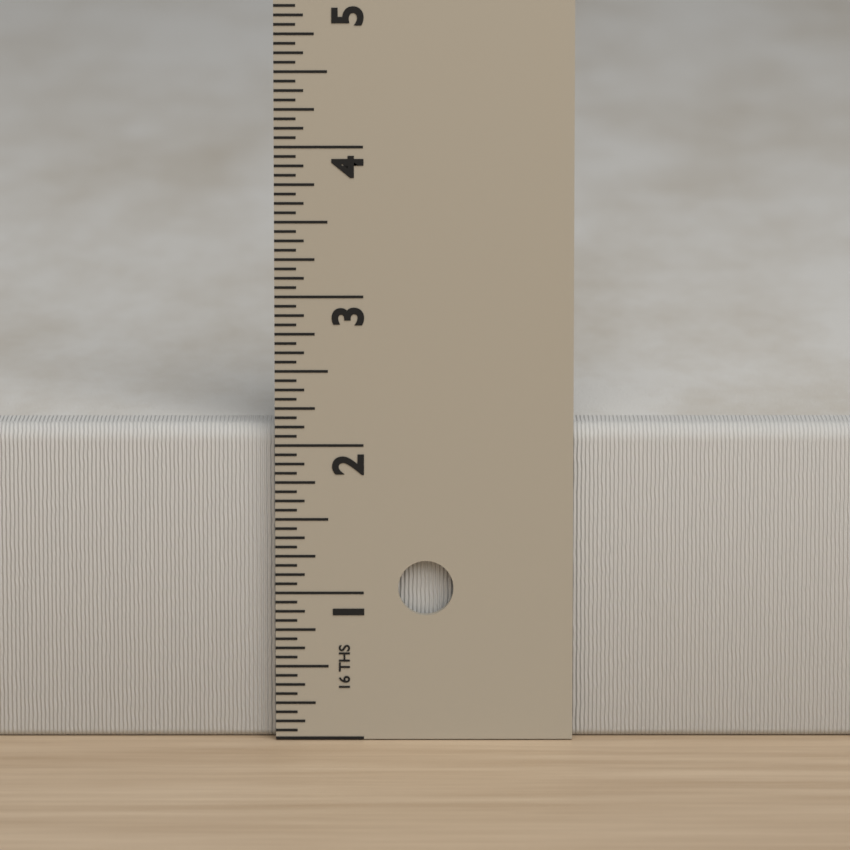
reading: 2.1250 in
